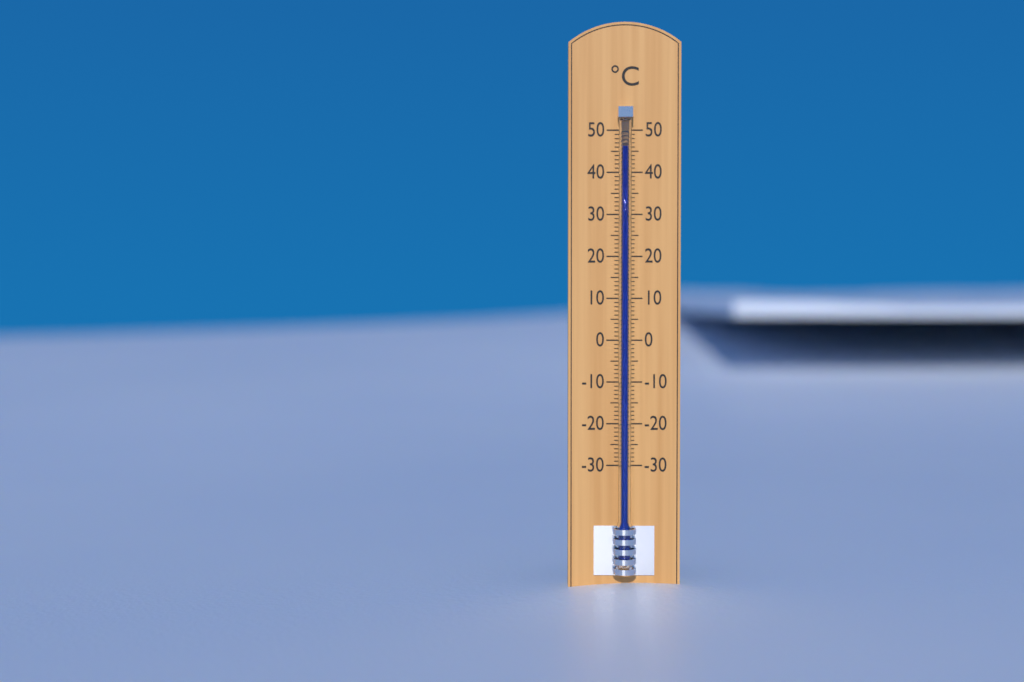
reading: 46 °C
